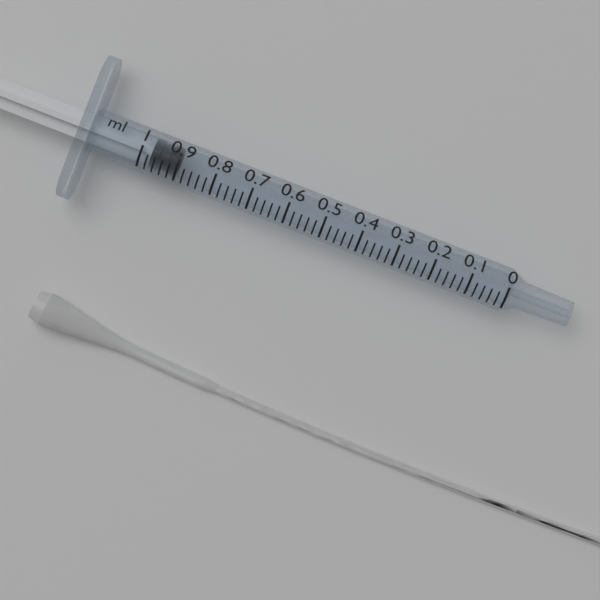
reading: 0.90 ml
